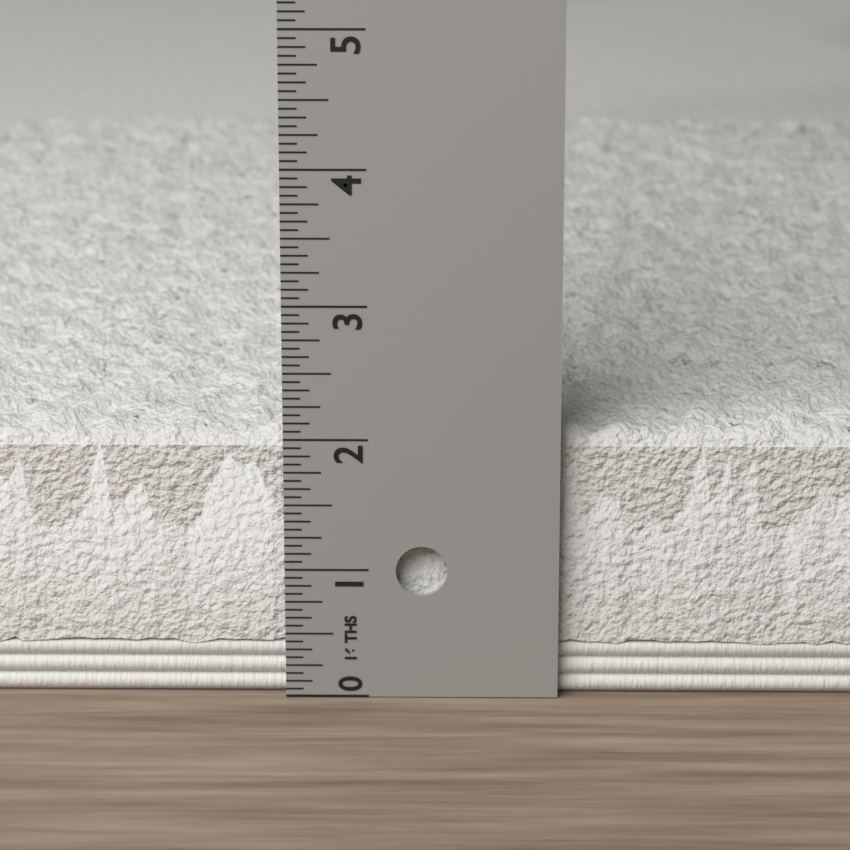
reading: 2.1250 in
